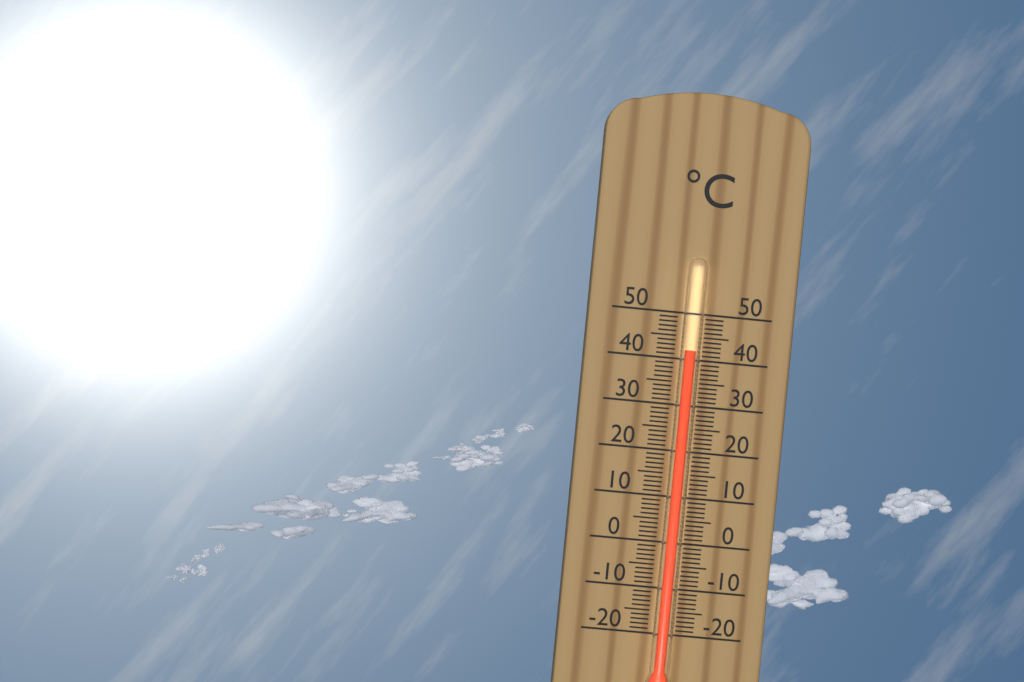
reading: 42 °C
